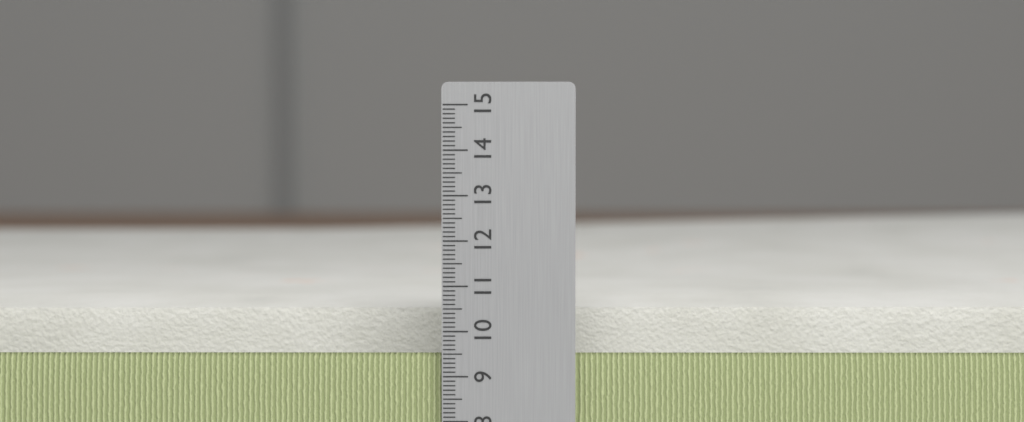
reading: 10.2 (no unit)
